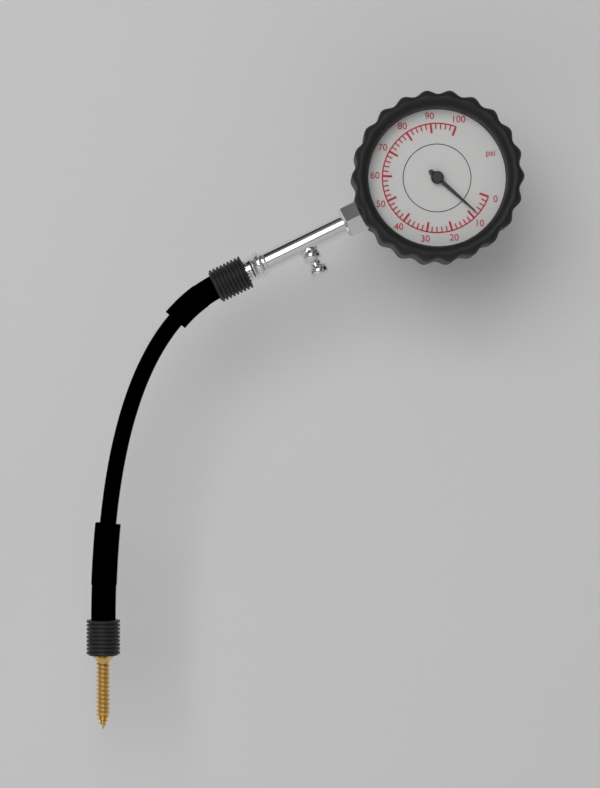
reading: 8 psi
